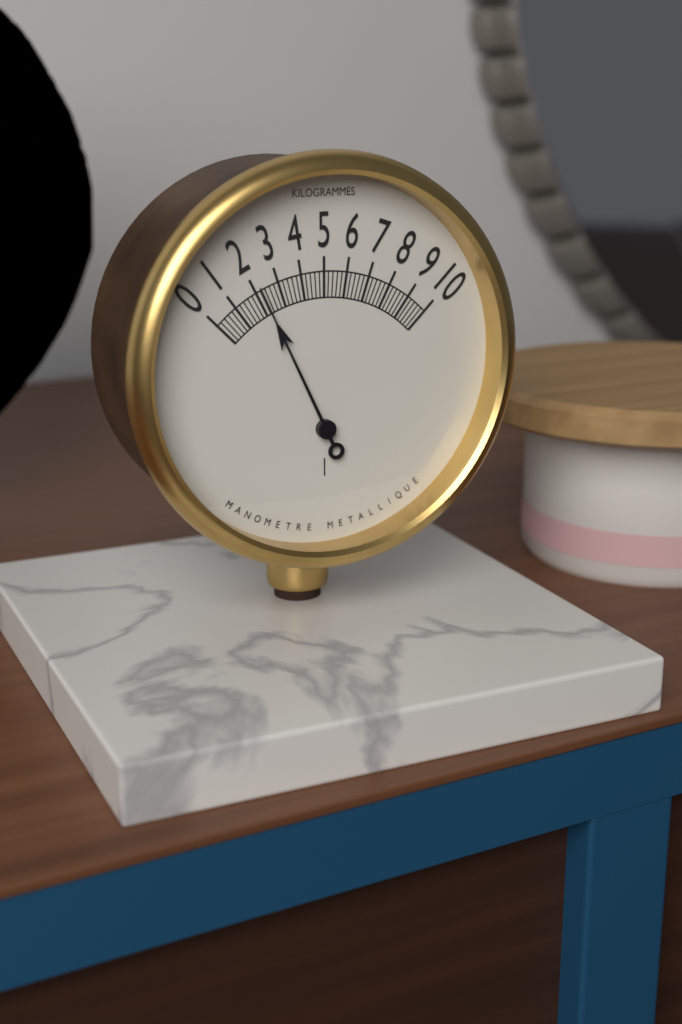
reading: 2.2 kg
